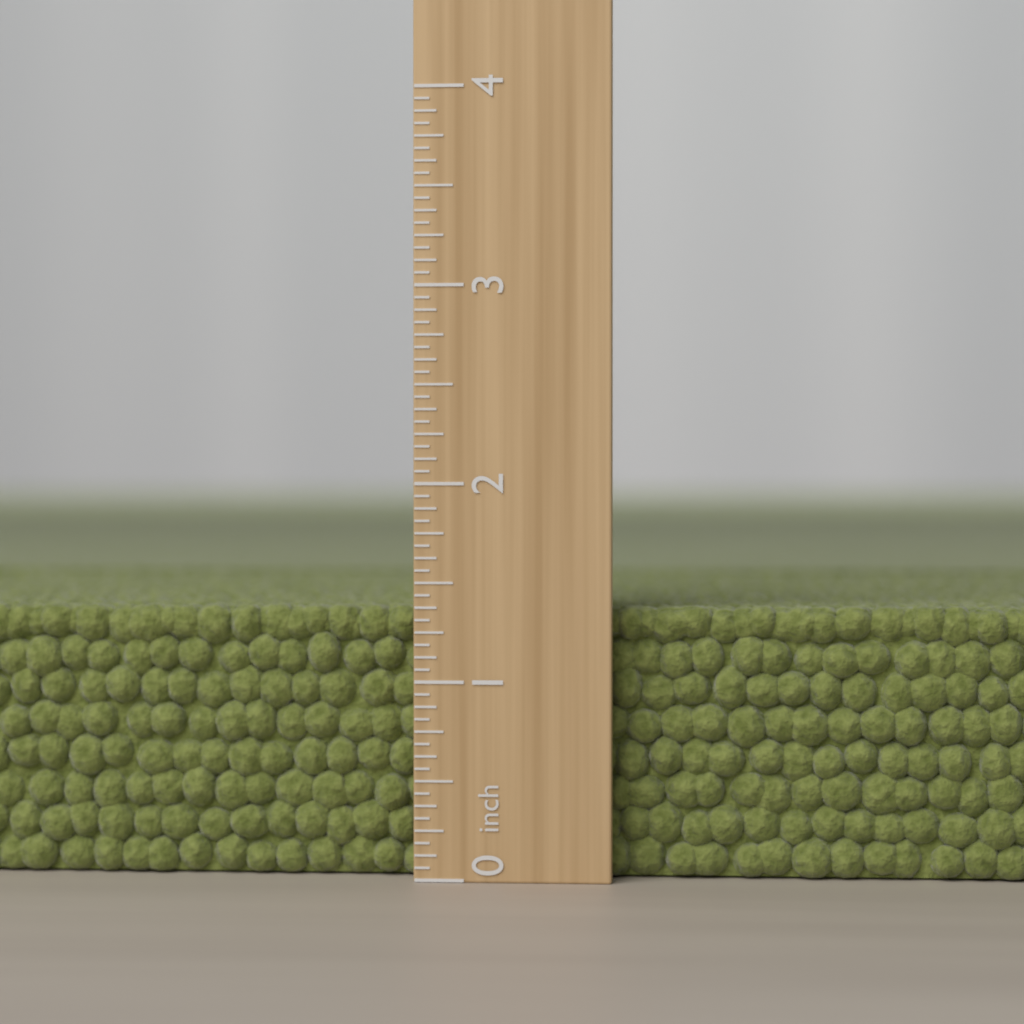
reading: 1.3750 inch
